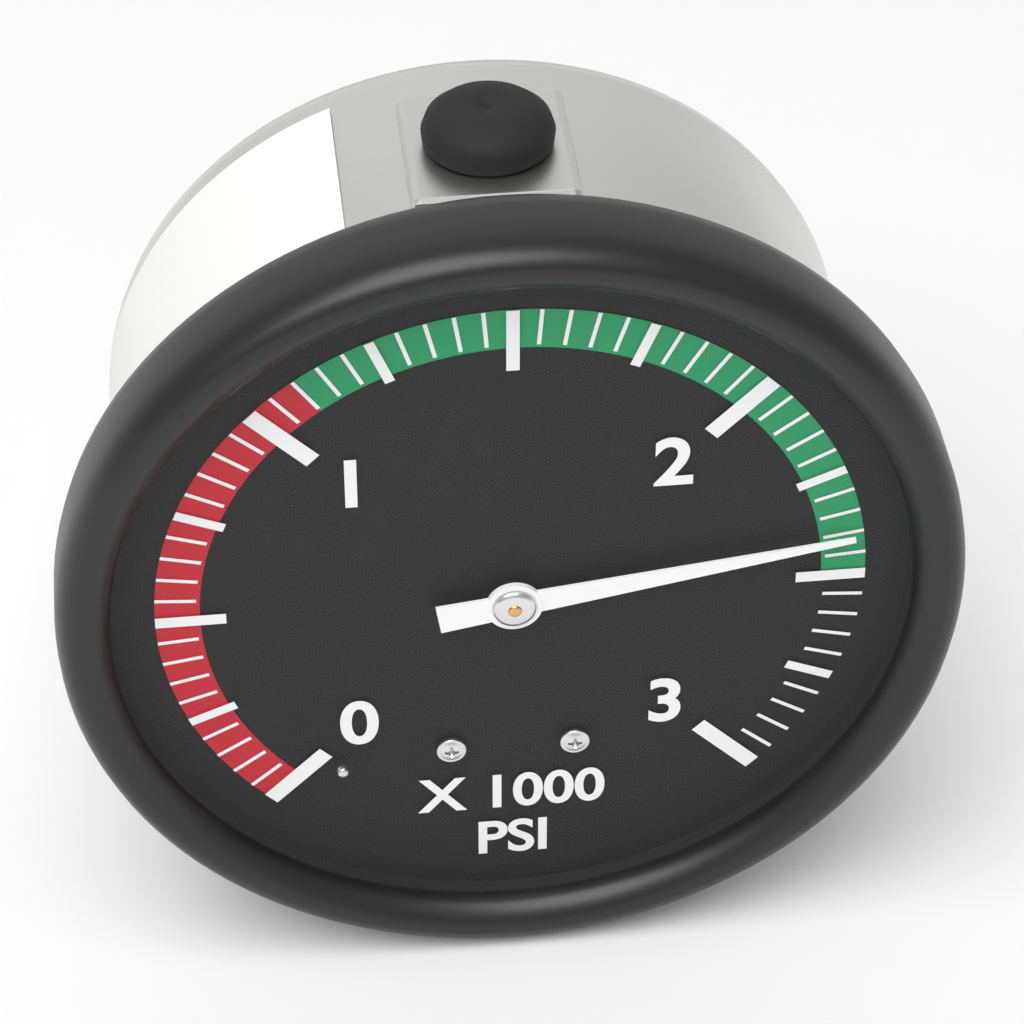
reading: 2400 psi
